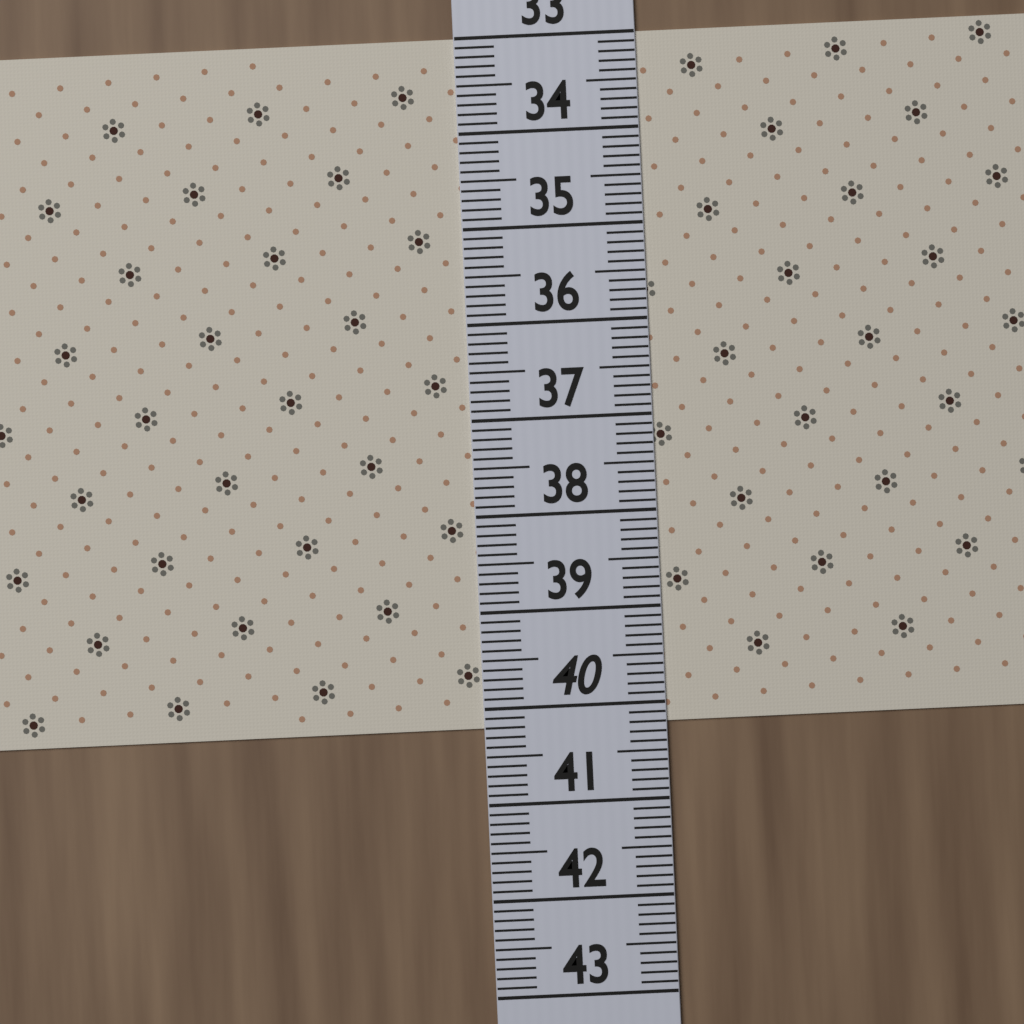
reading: 40.2 (no unit)
